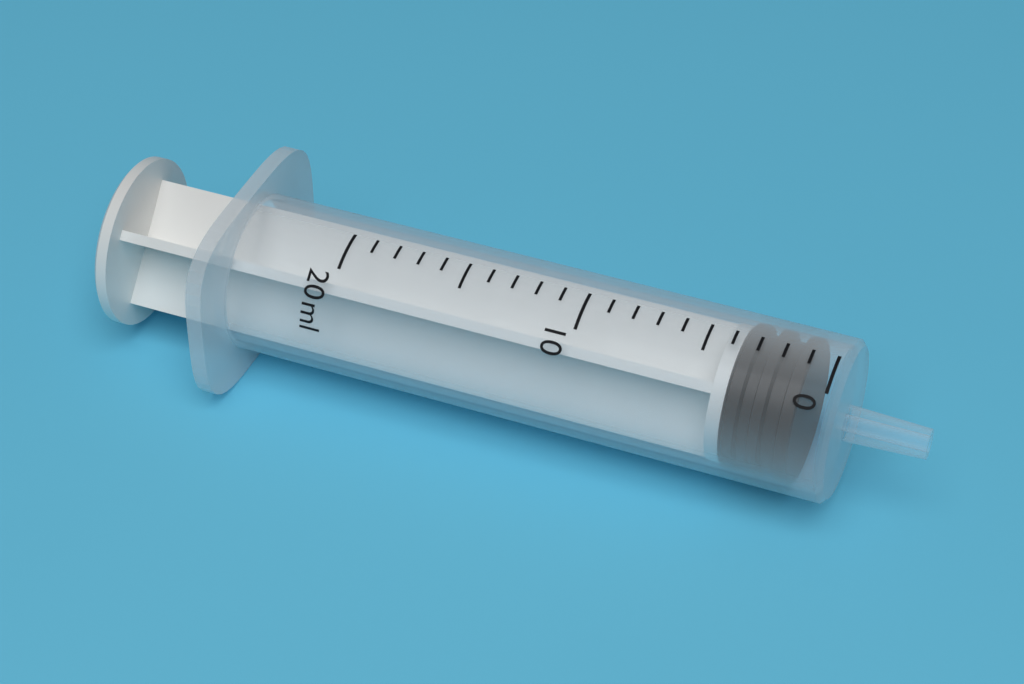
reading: 1 ml
